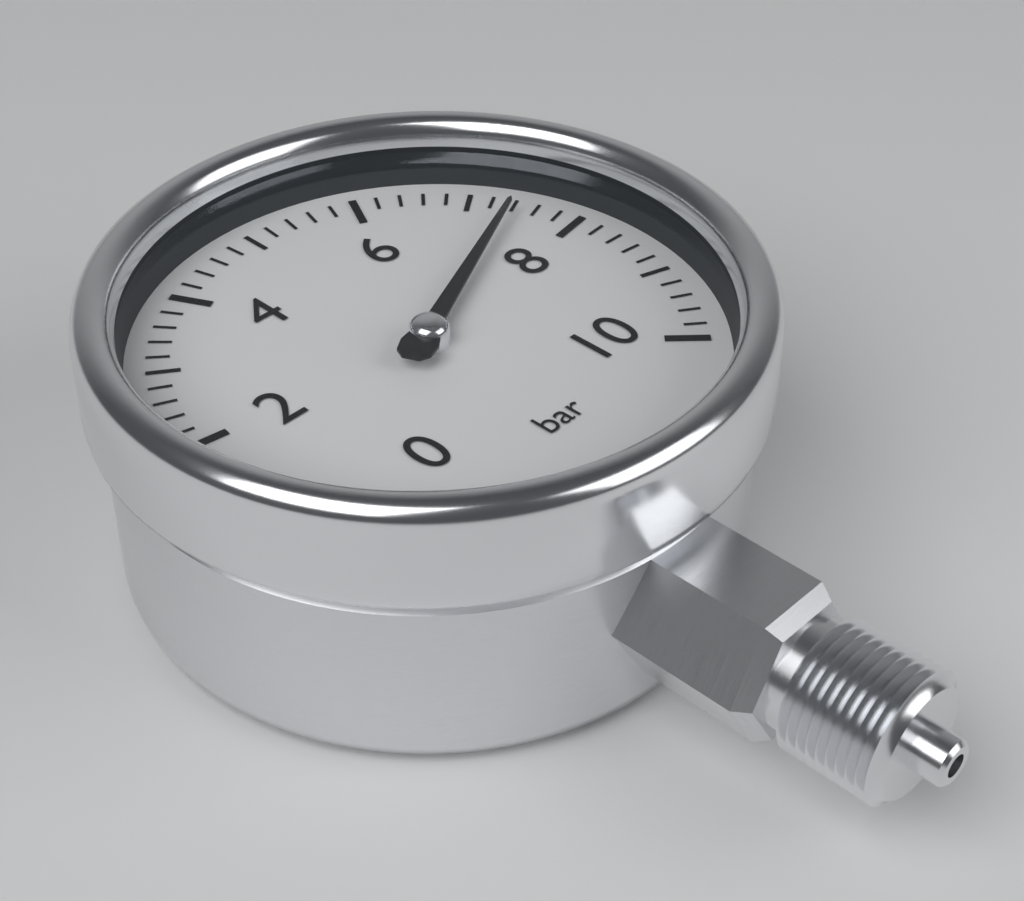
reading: 7.4 bar
